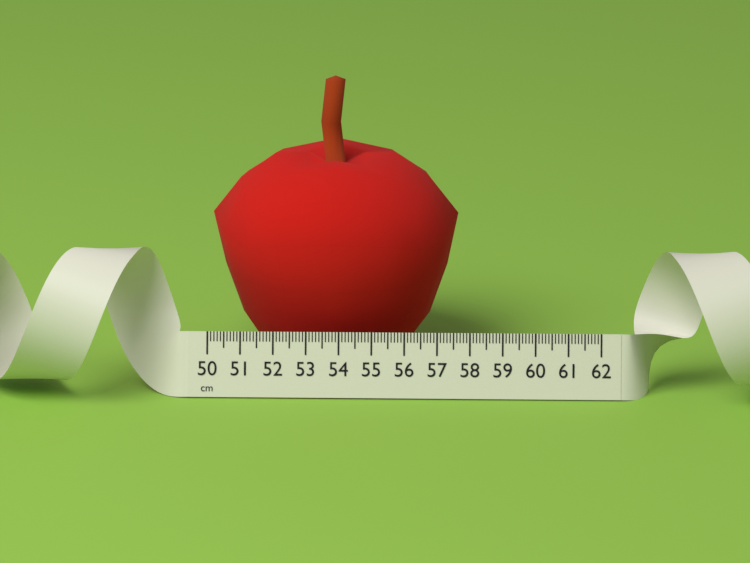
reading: 57.6 cm
